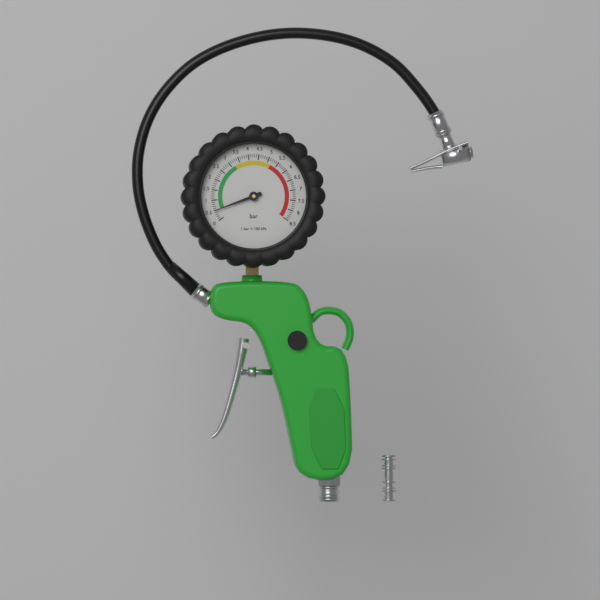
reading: 0.5 bar
